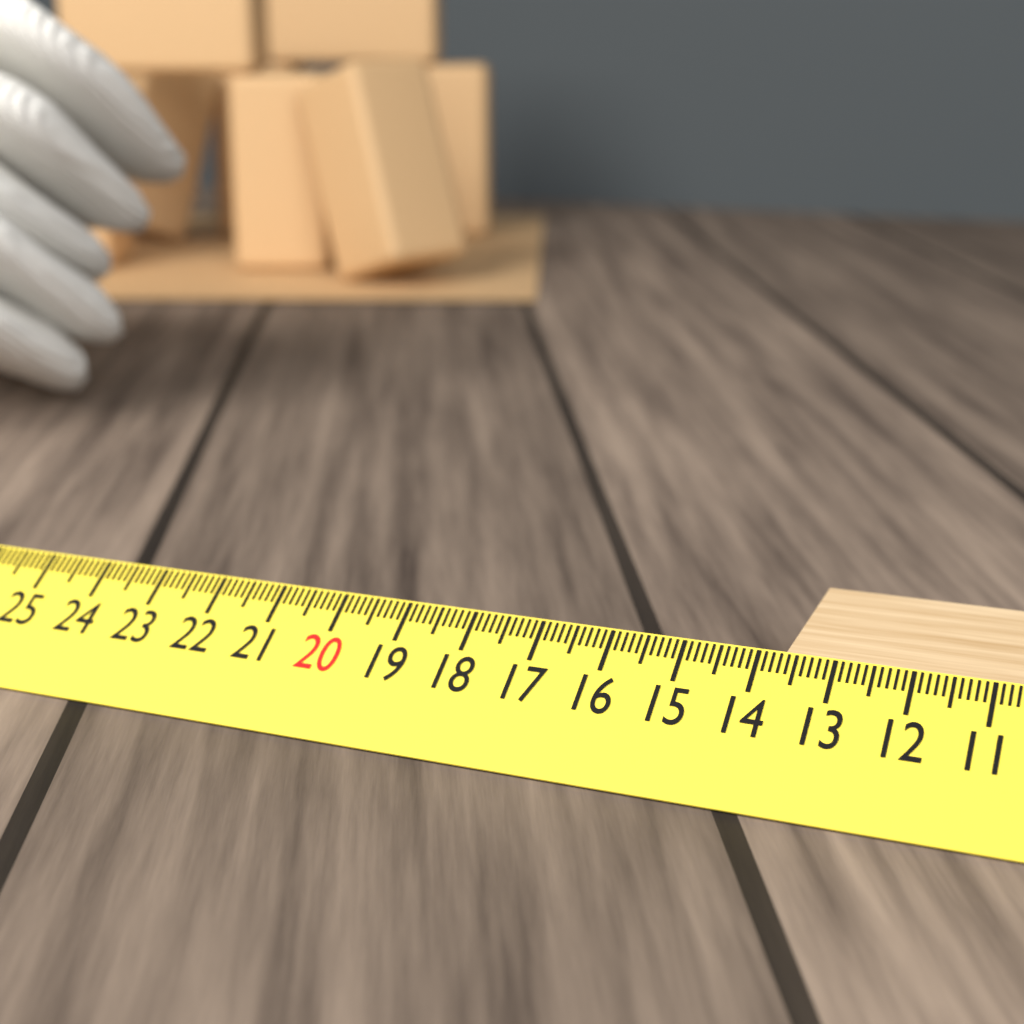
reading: 13.7 cm
